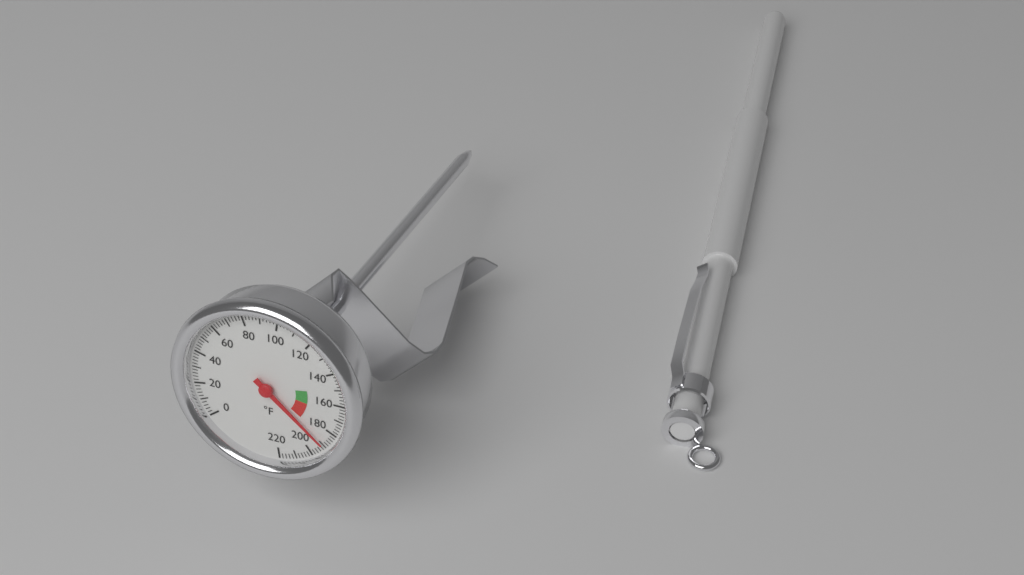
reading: 190 °F
